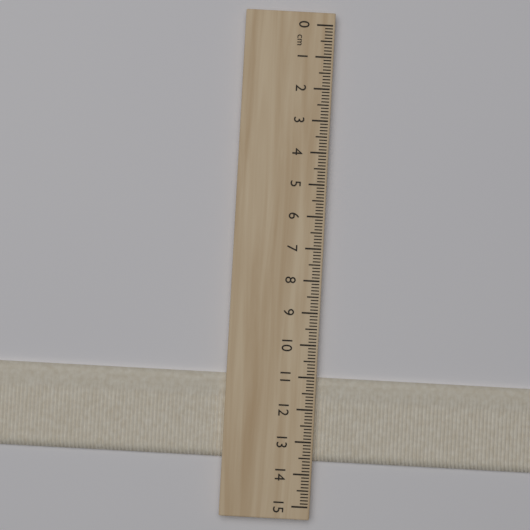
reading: 13.6 cm
